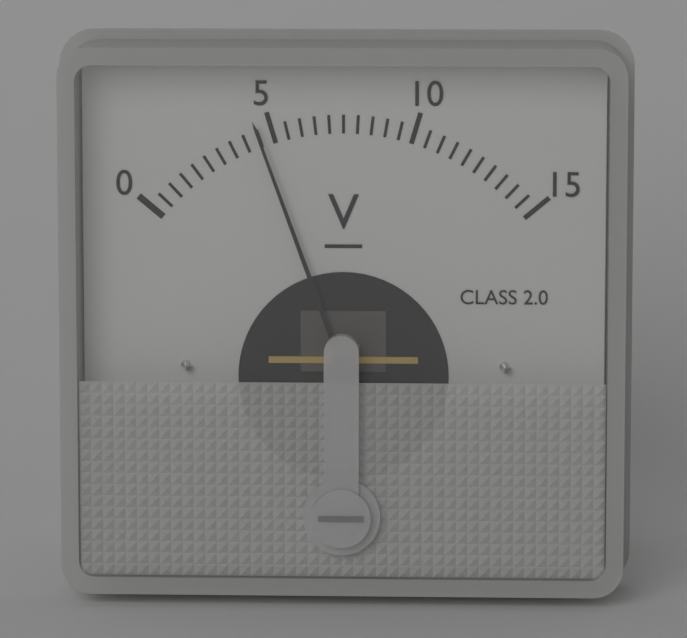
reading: 4.5 V
